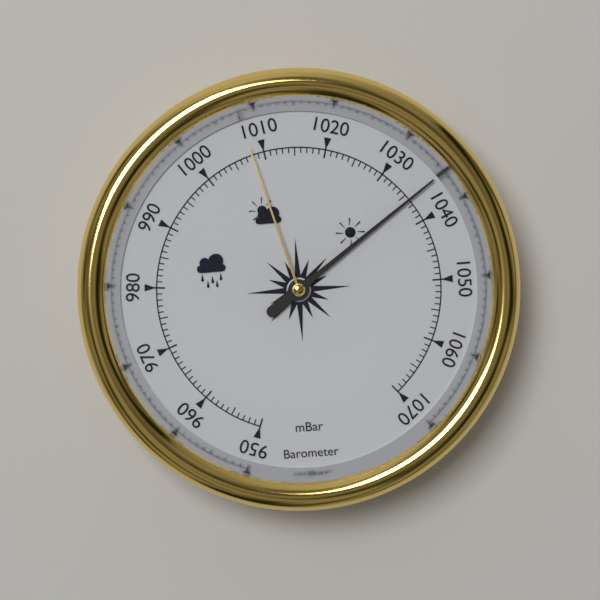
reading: 1036 mbar
